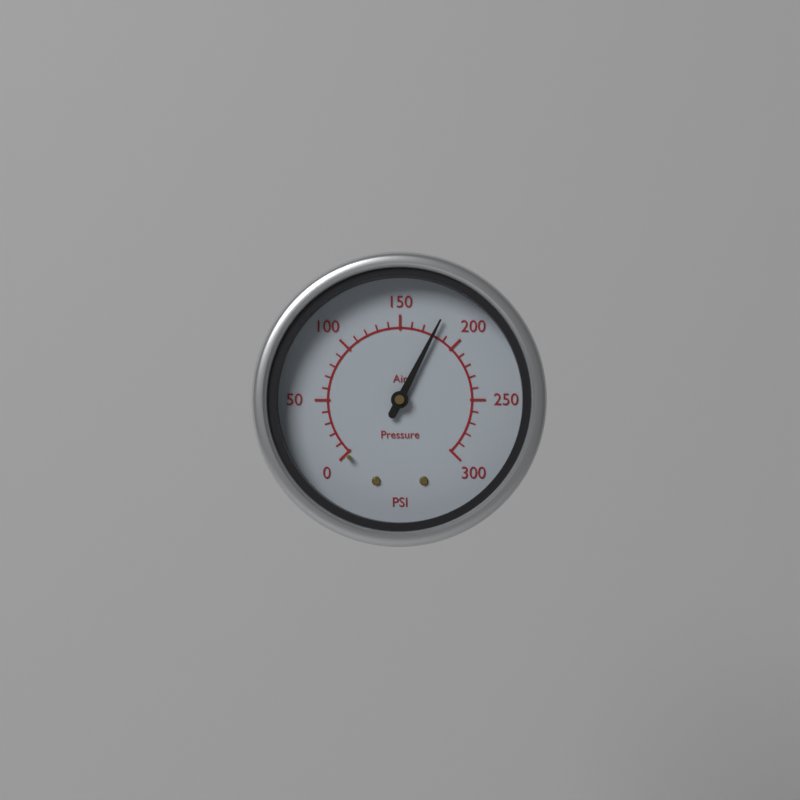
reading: 180 psi
